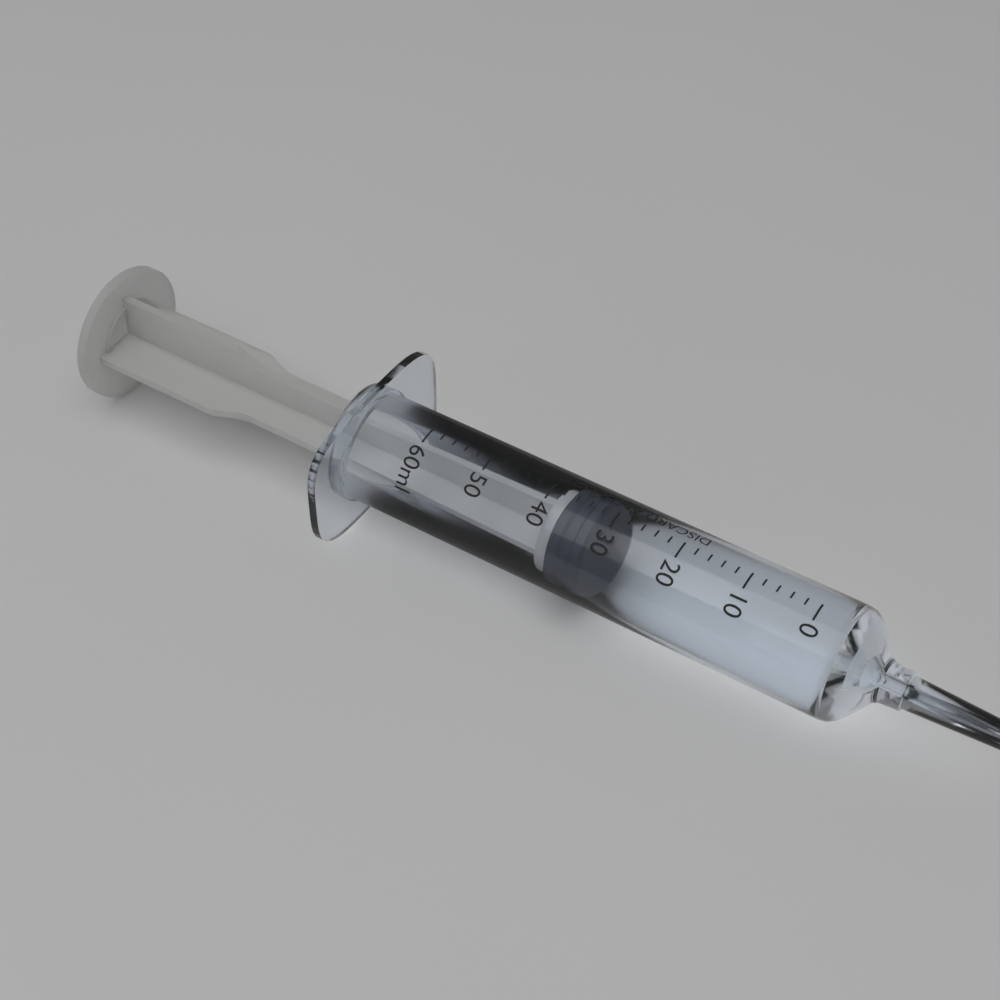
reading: 32 ml
